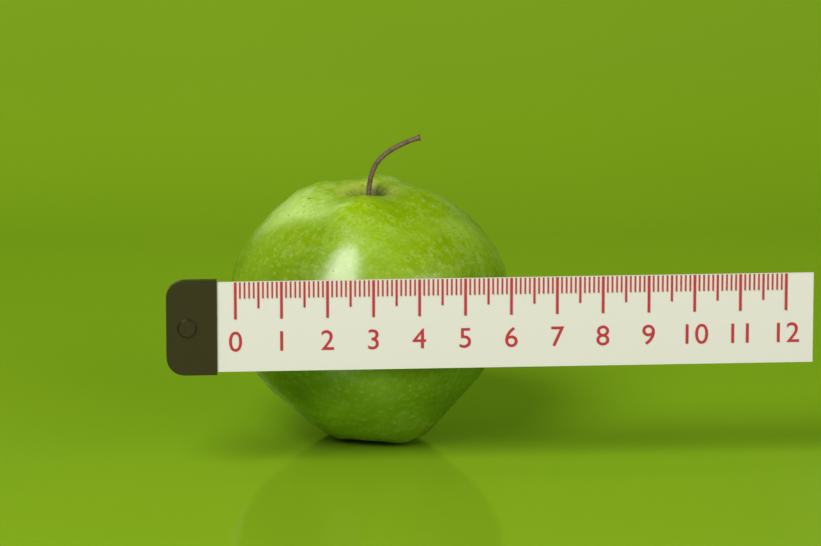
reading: 6.2 (no unit)
